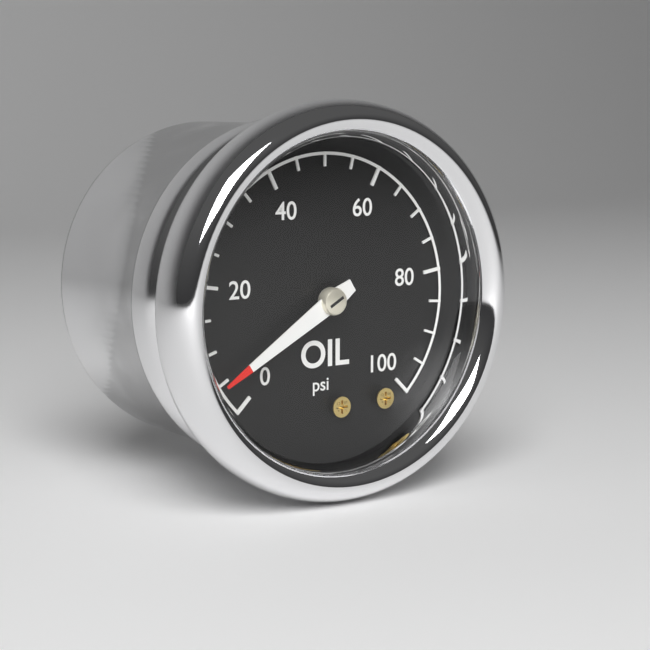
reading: 5 psi
